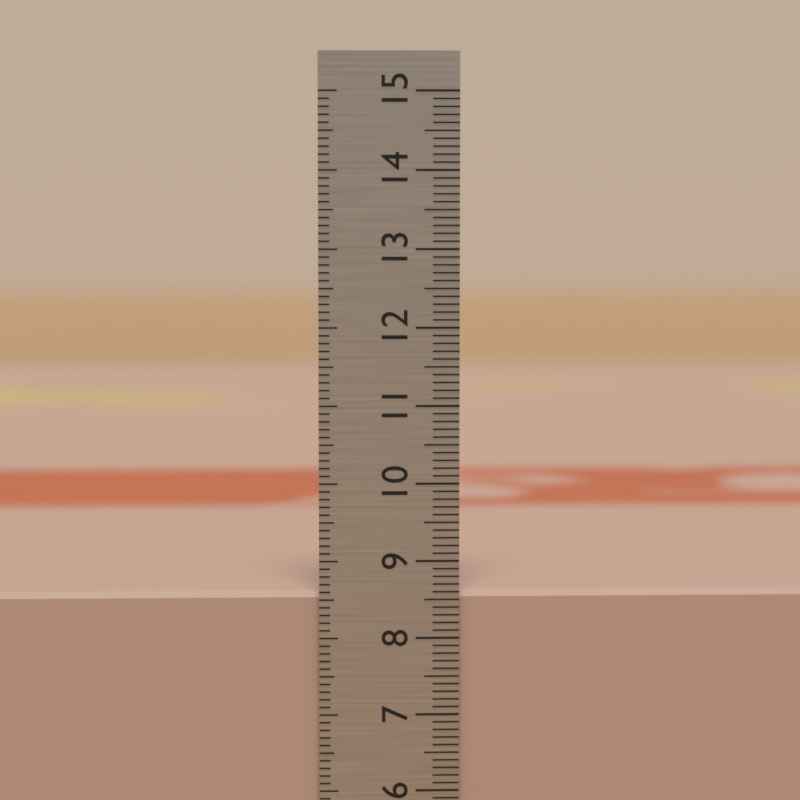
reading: 8.6 cm
